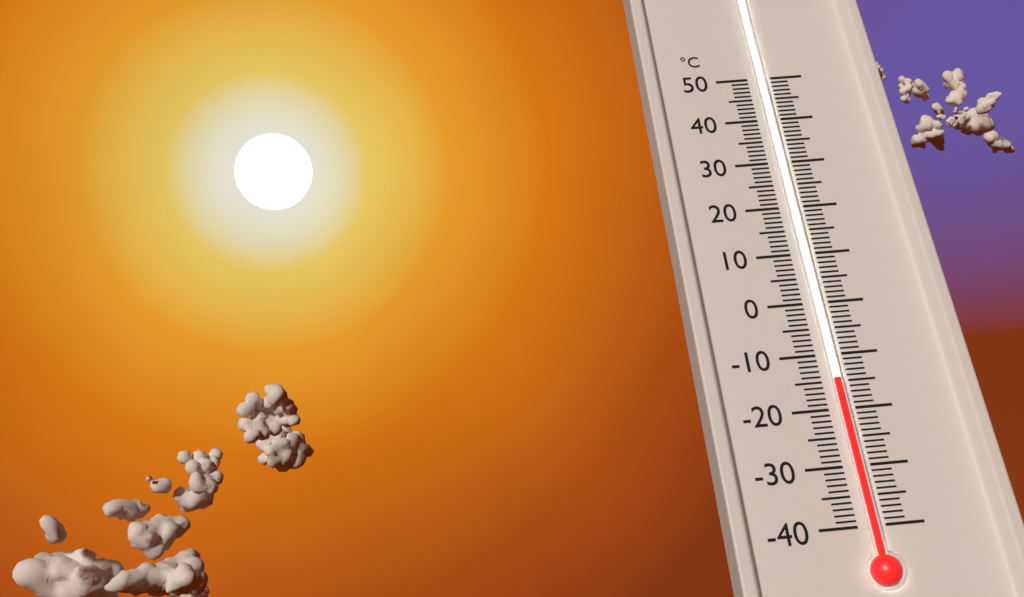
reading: -15 °C
